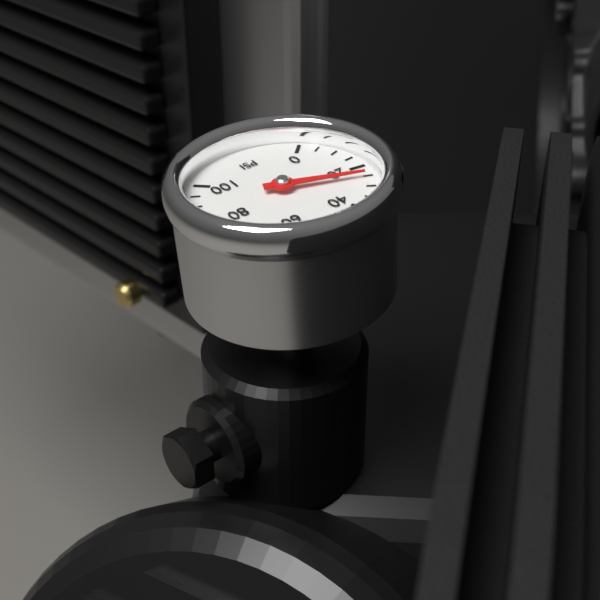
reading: 25 psi
